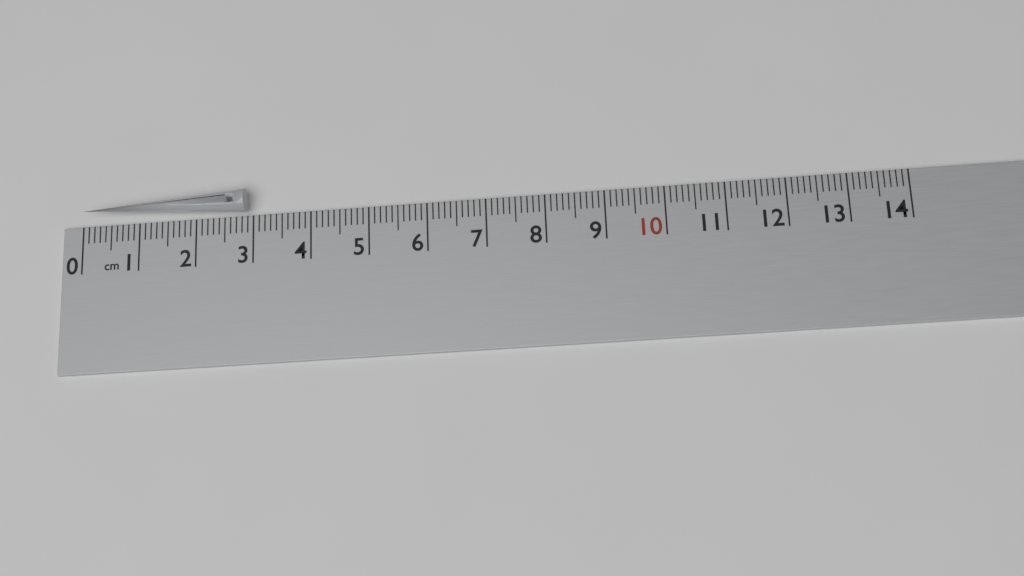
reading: 2.9 cm
